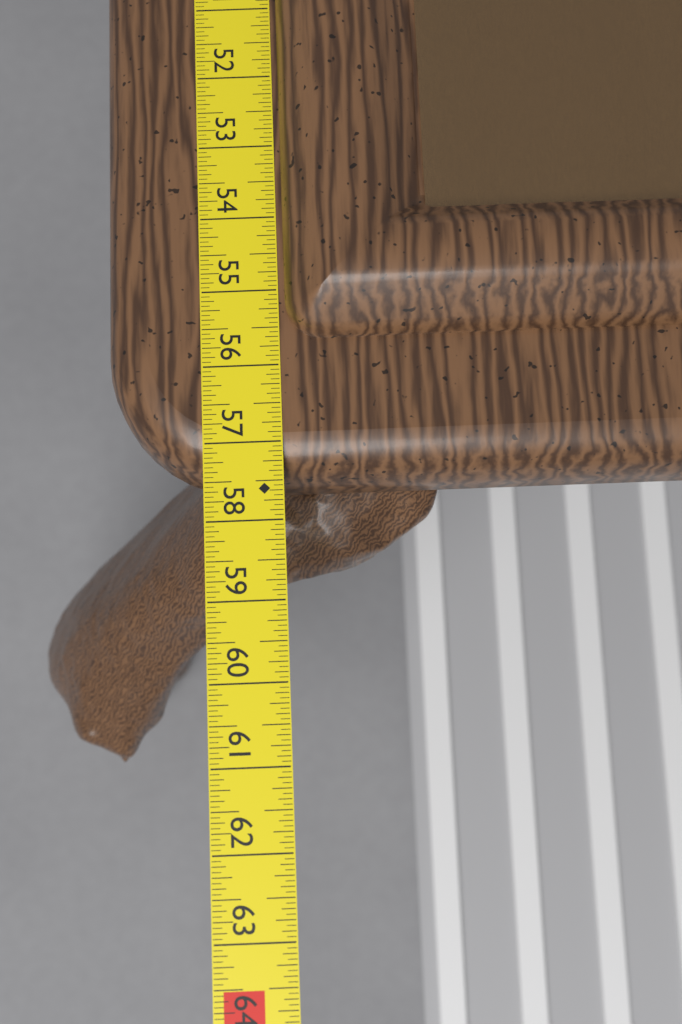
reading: 57.4375 in
